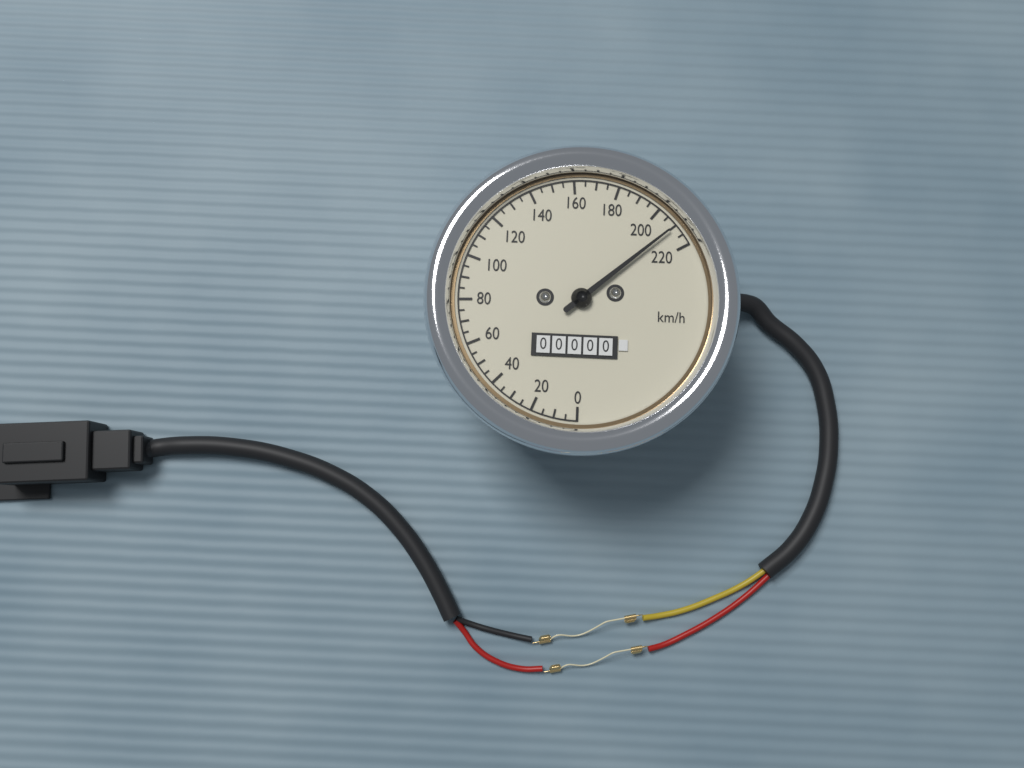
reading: 210 km/h
